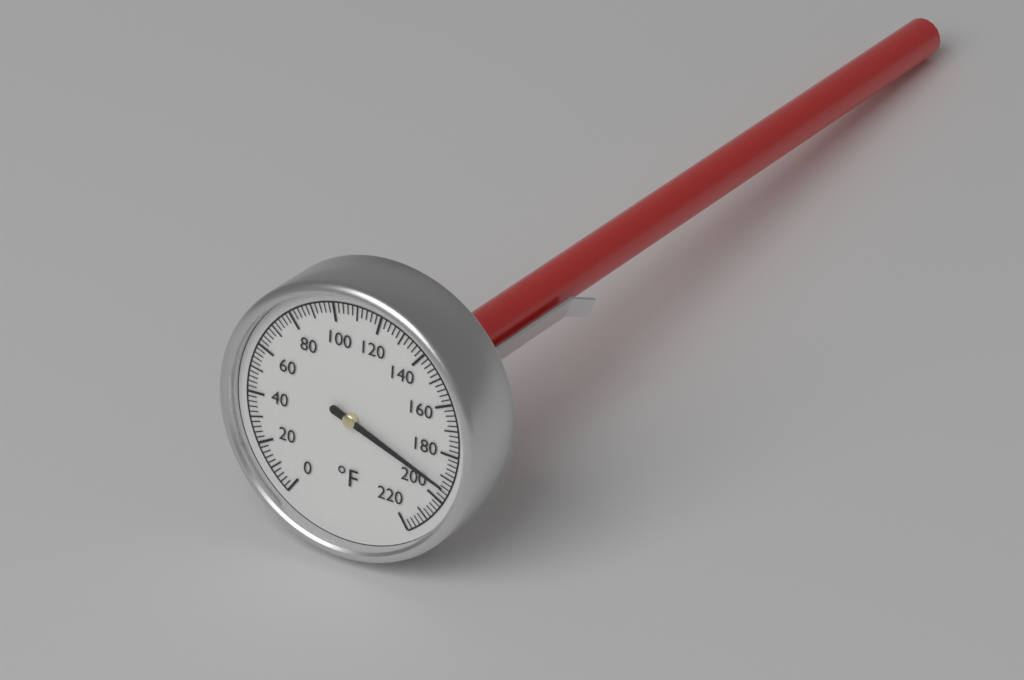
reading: 194 °F
